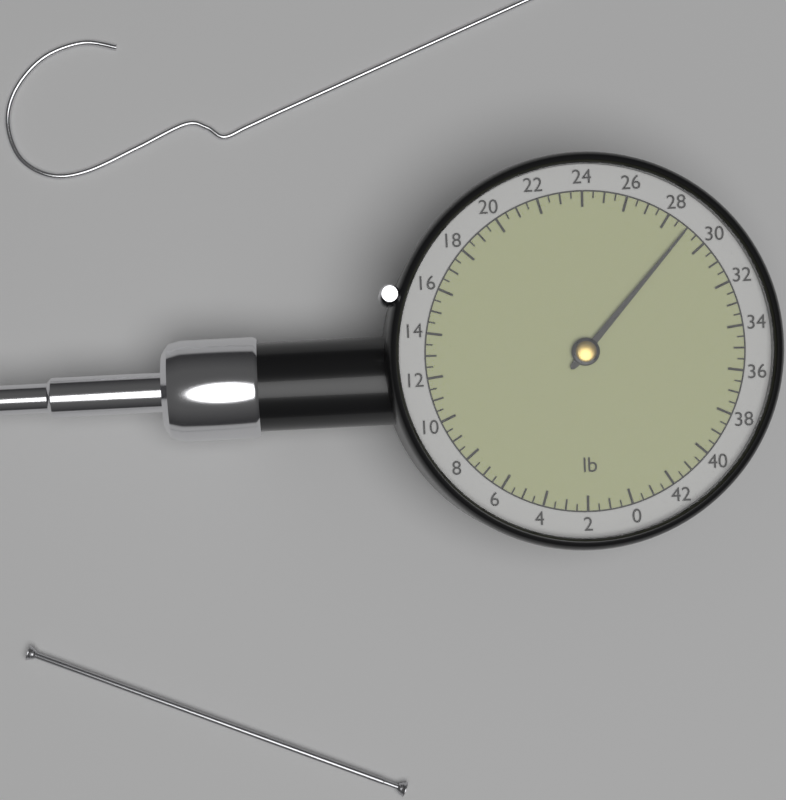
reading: 29.0 lb
